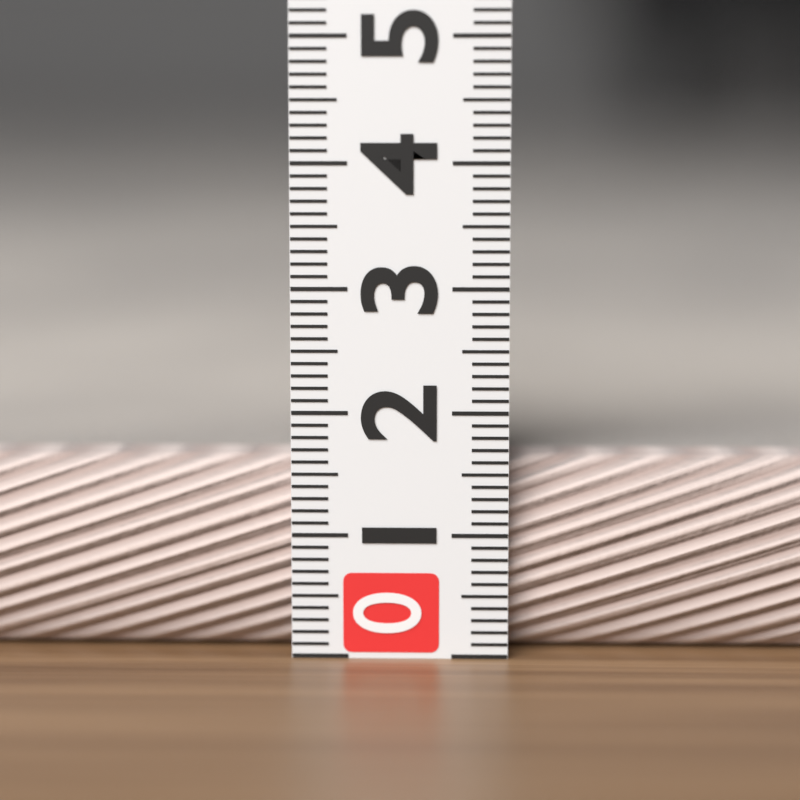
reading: 1.6 (no unit)
